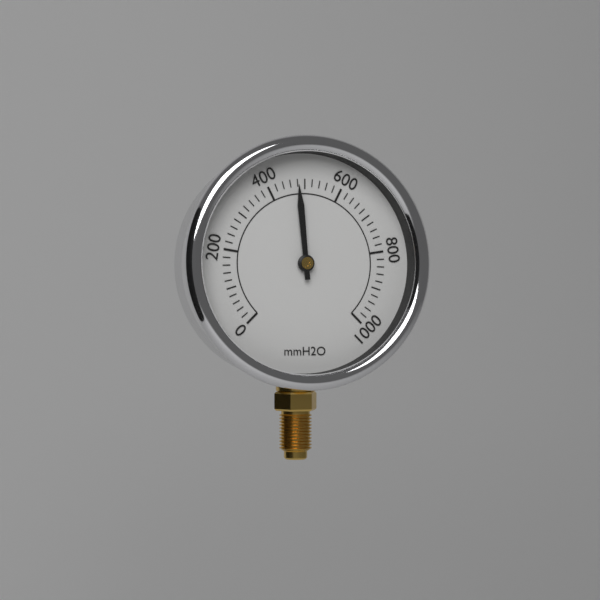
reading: 480 mmH2O
